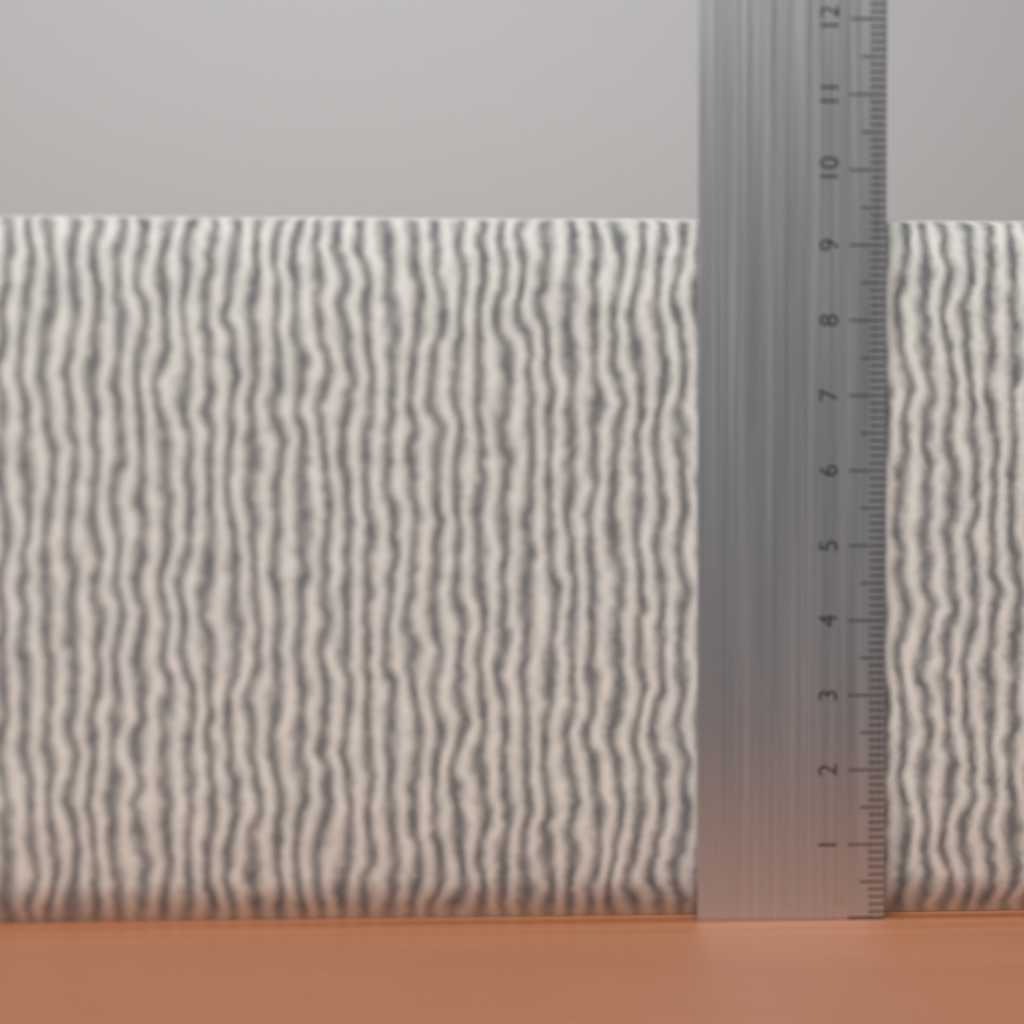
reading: 9.4 cm
